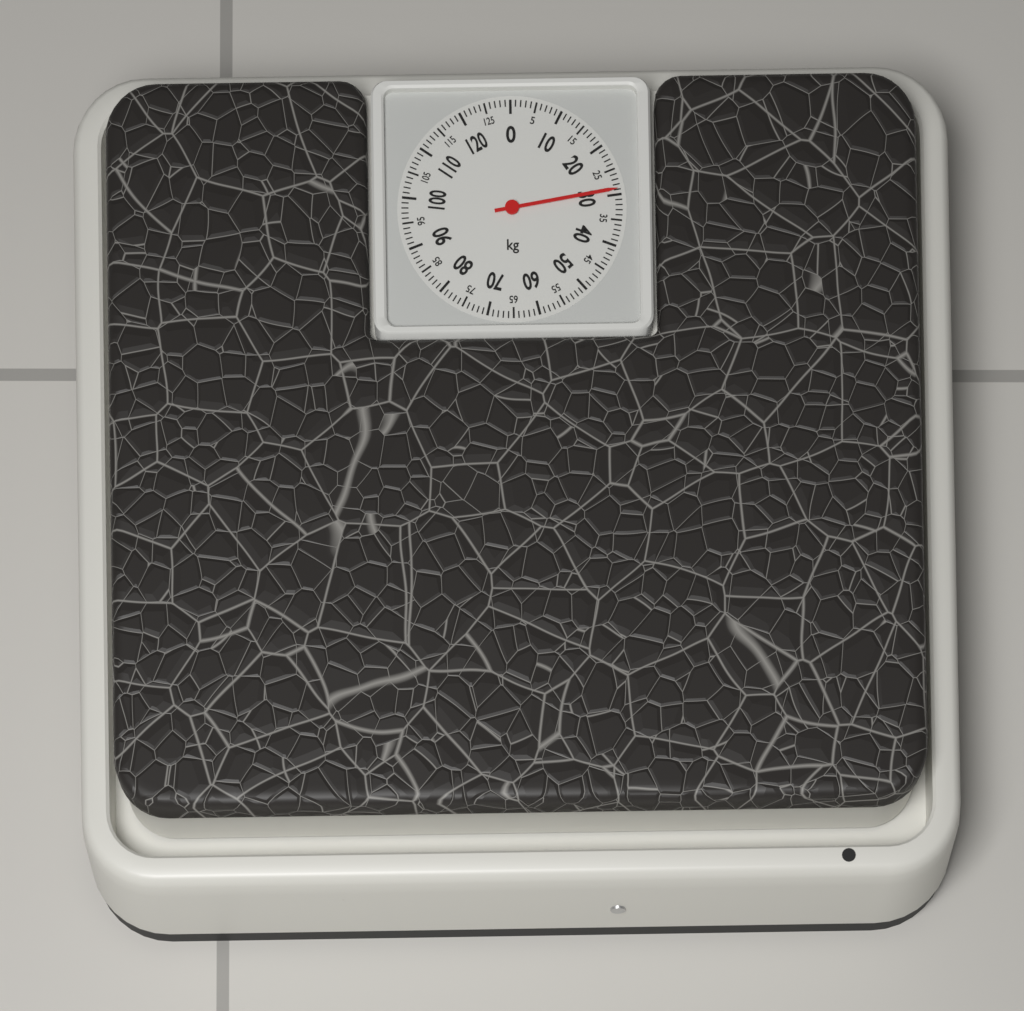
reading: 29 kg
